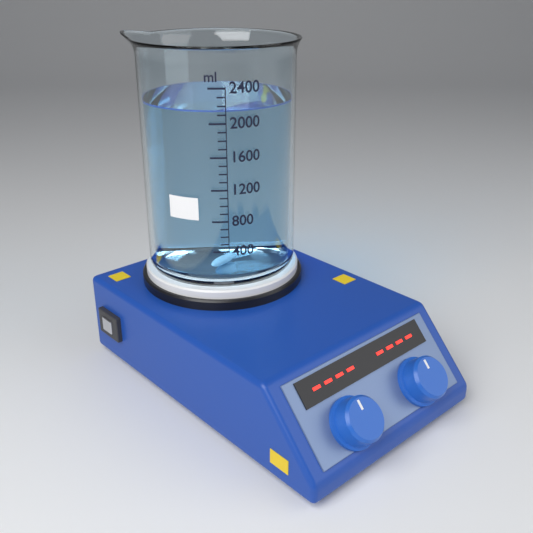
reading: 2150 ml
